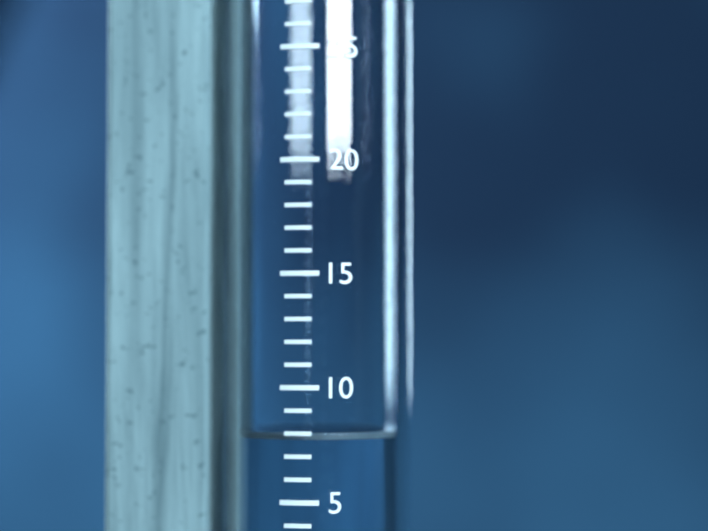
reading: 8 mm
